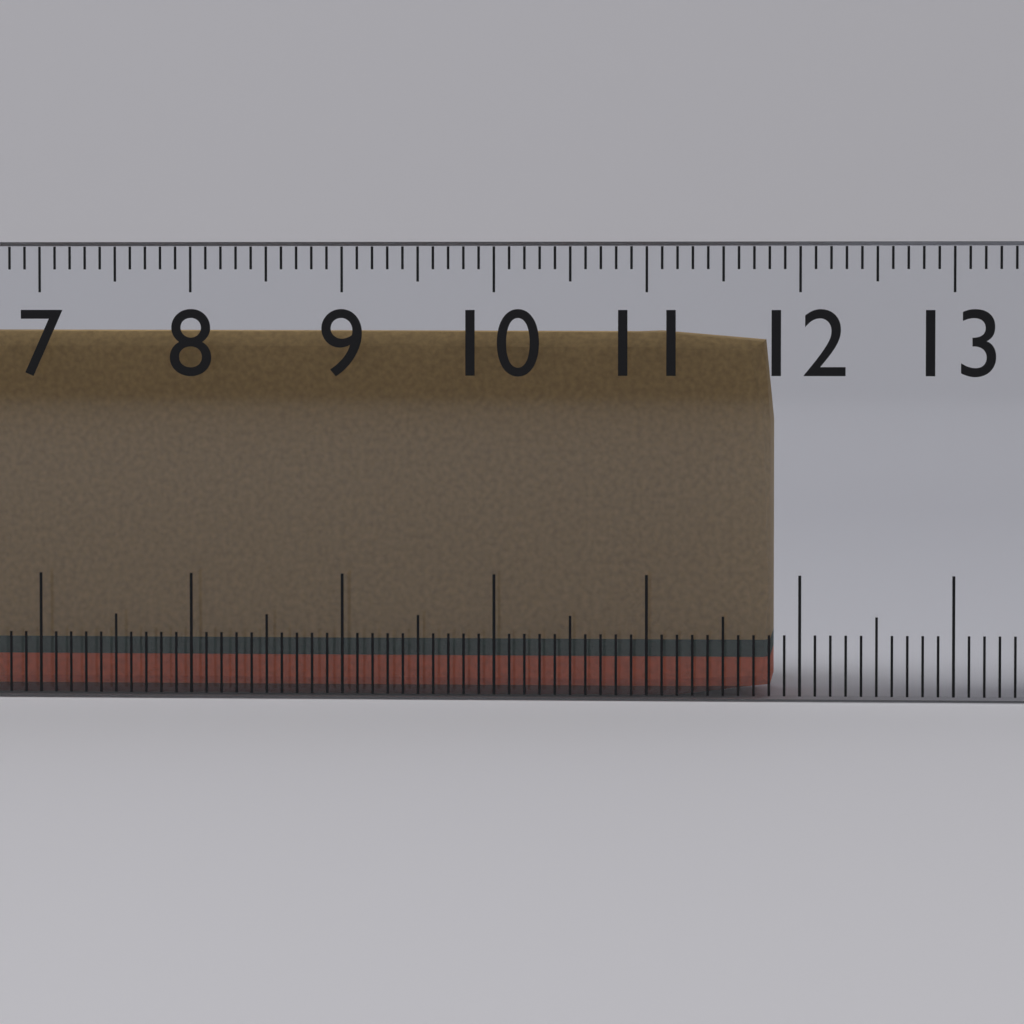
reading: 11.8 cm
